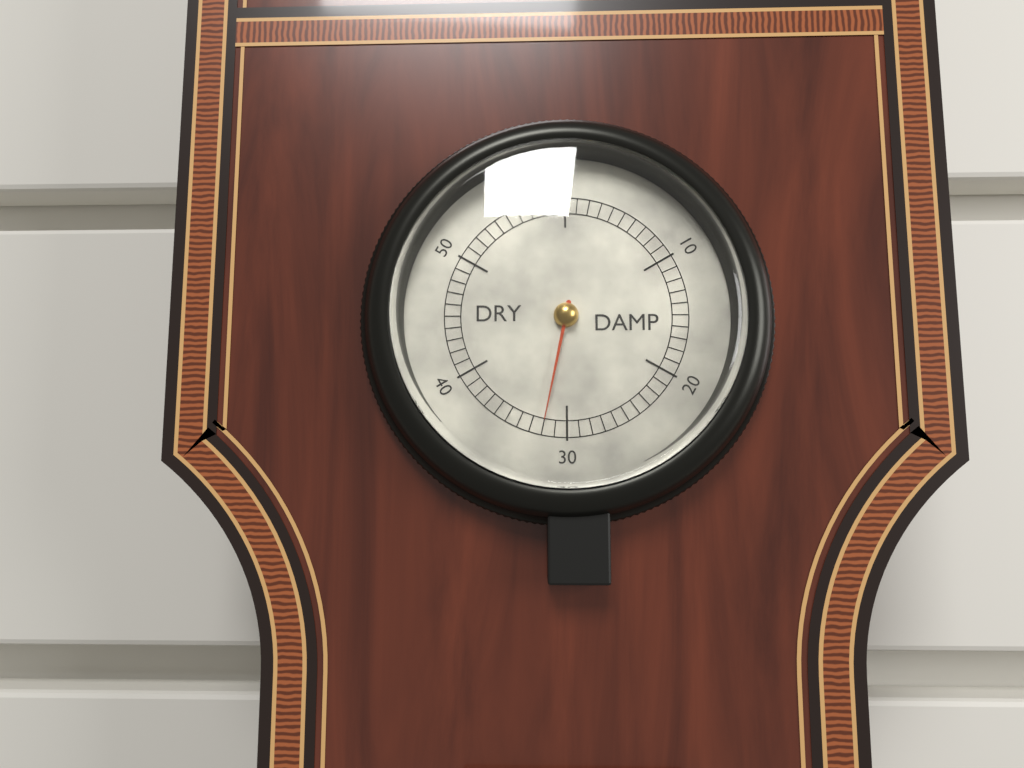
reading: 32 (no unit)
